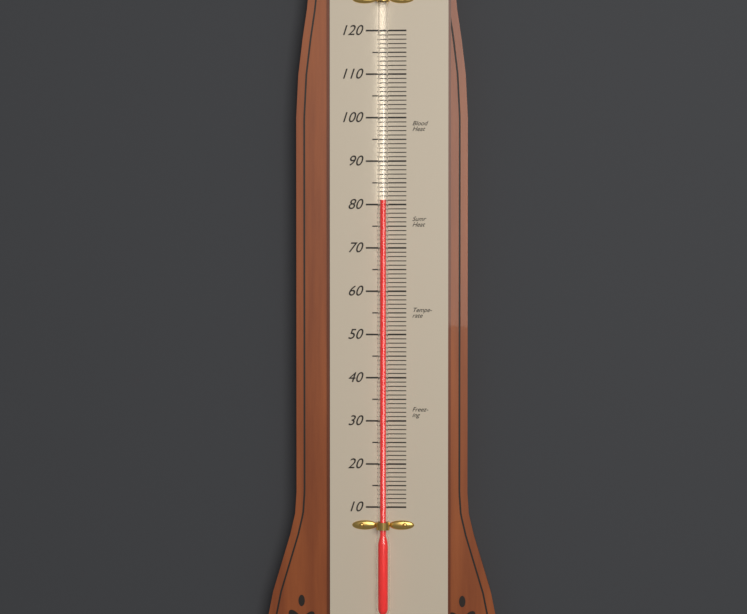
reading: 81 (no unit)
